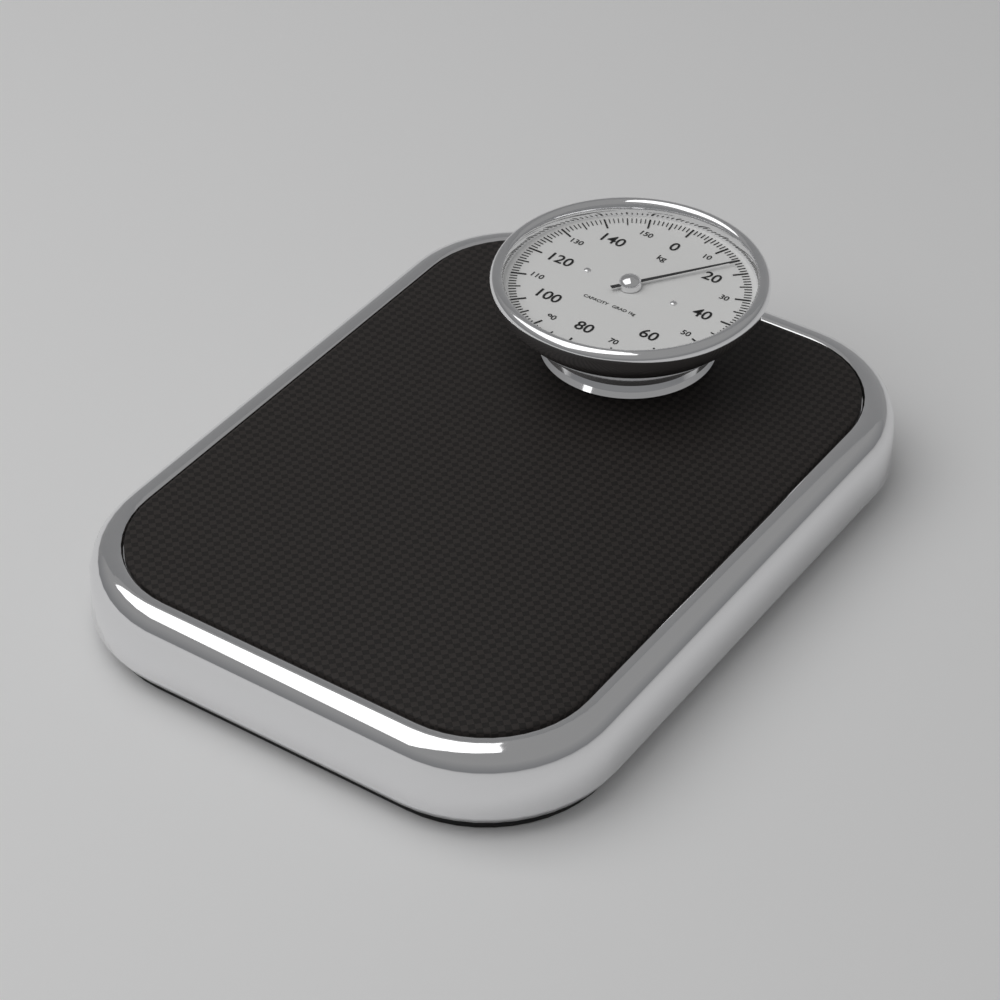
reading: 16 kg
